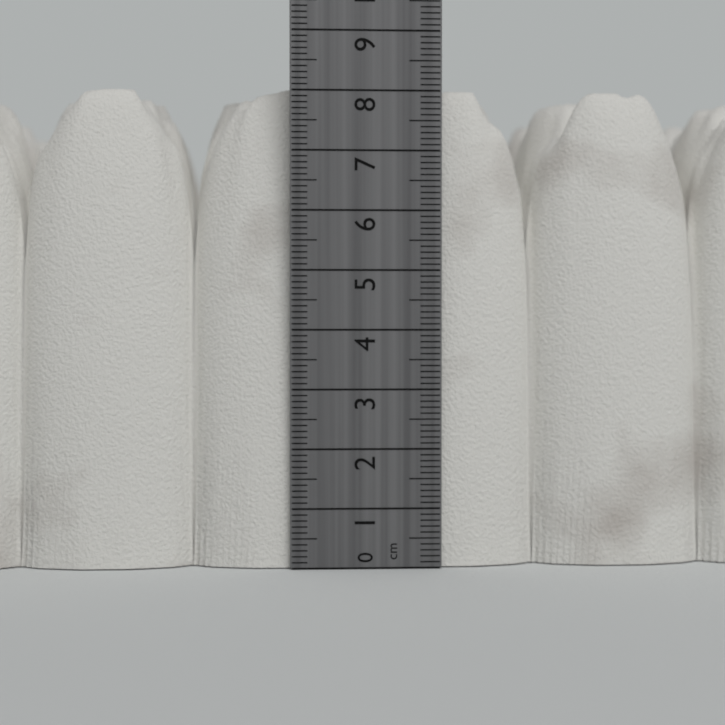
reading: 8.1 cm
